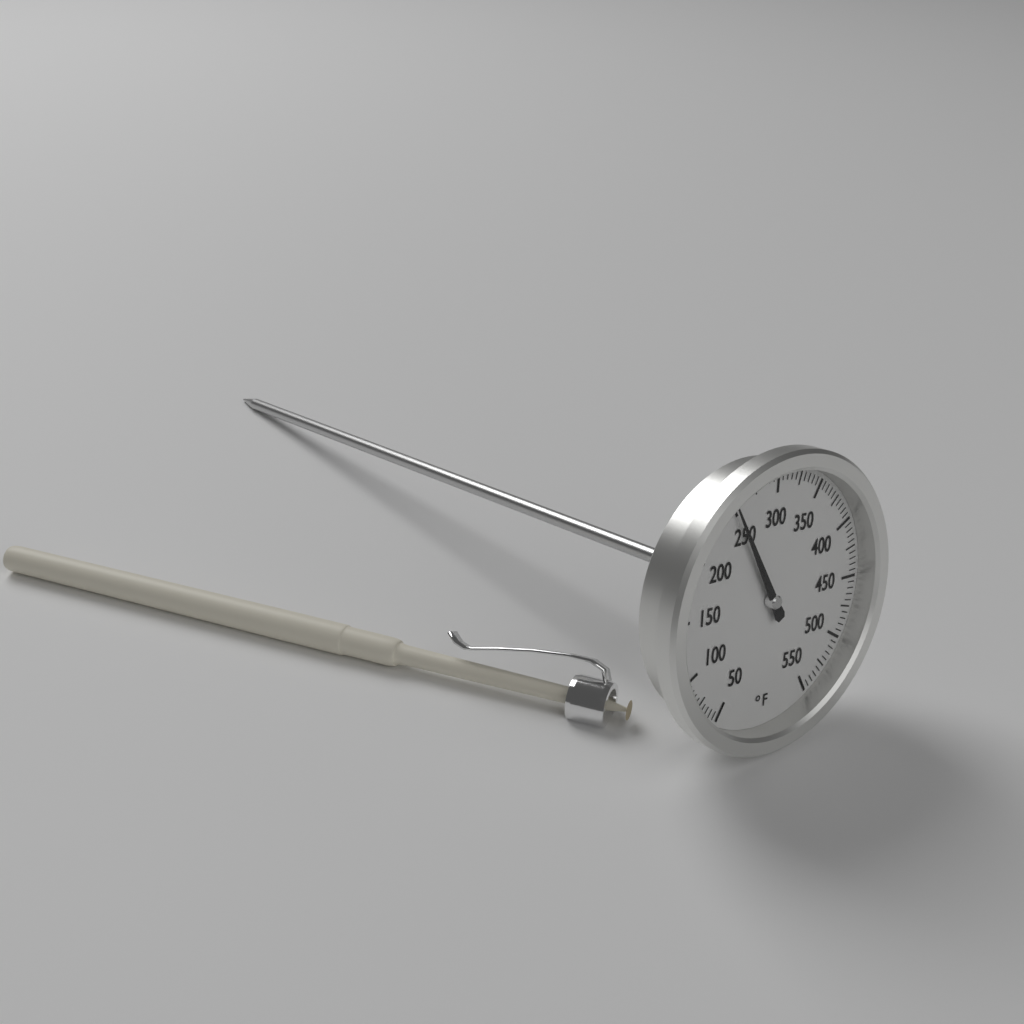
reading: 250 °F
